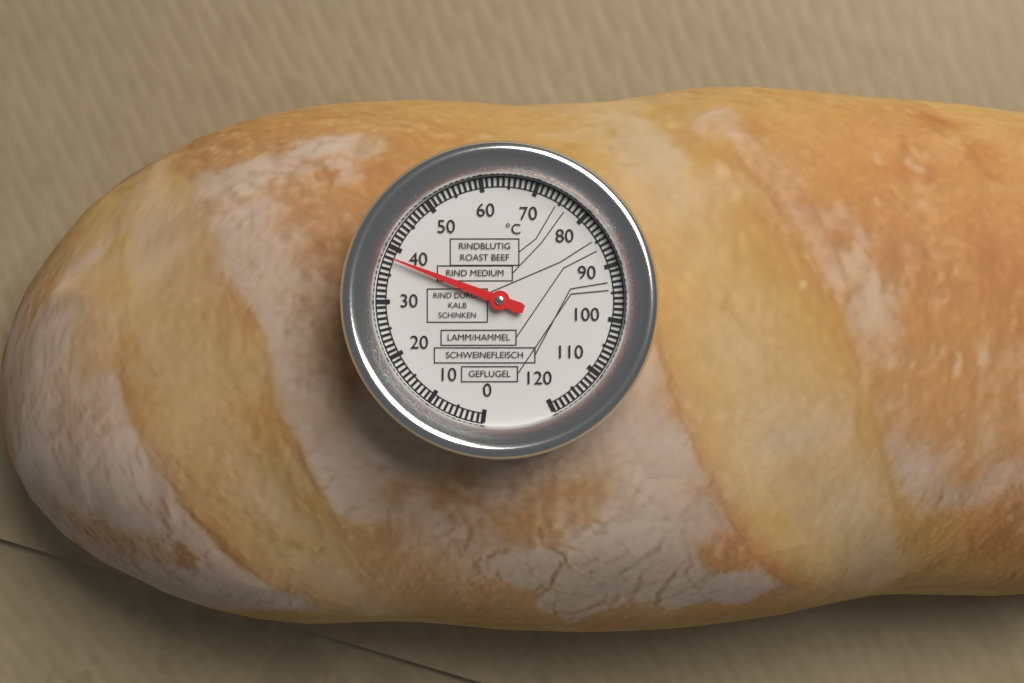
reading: 38 °C
